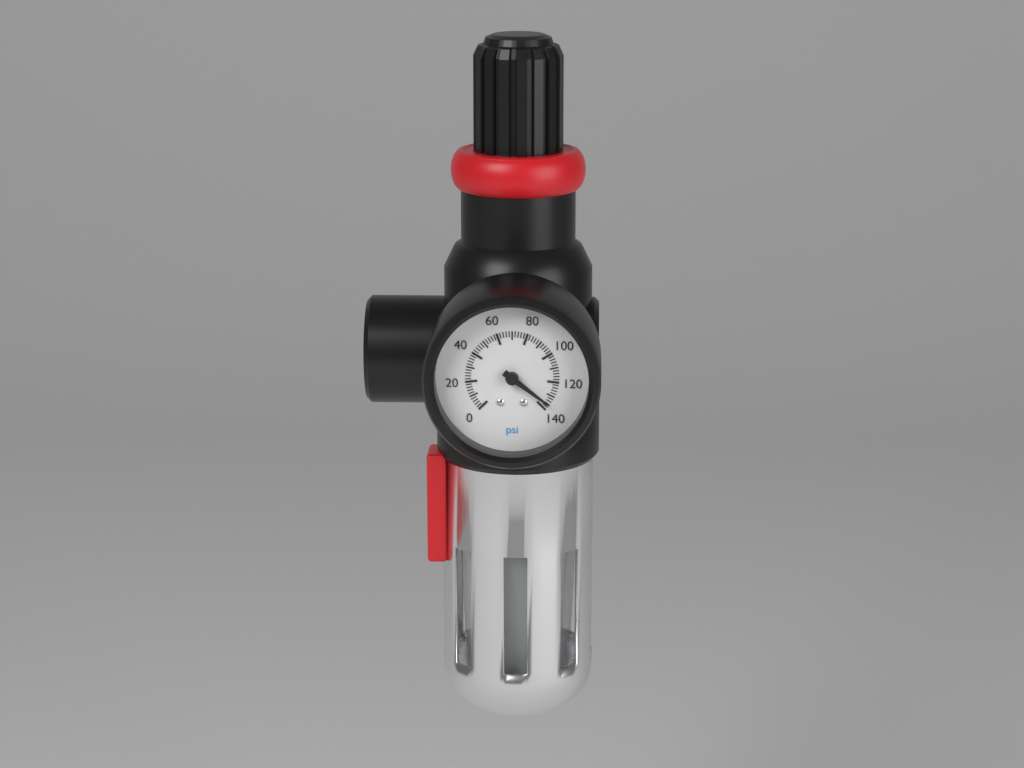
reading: 136 psi
